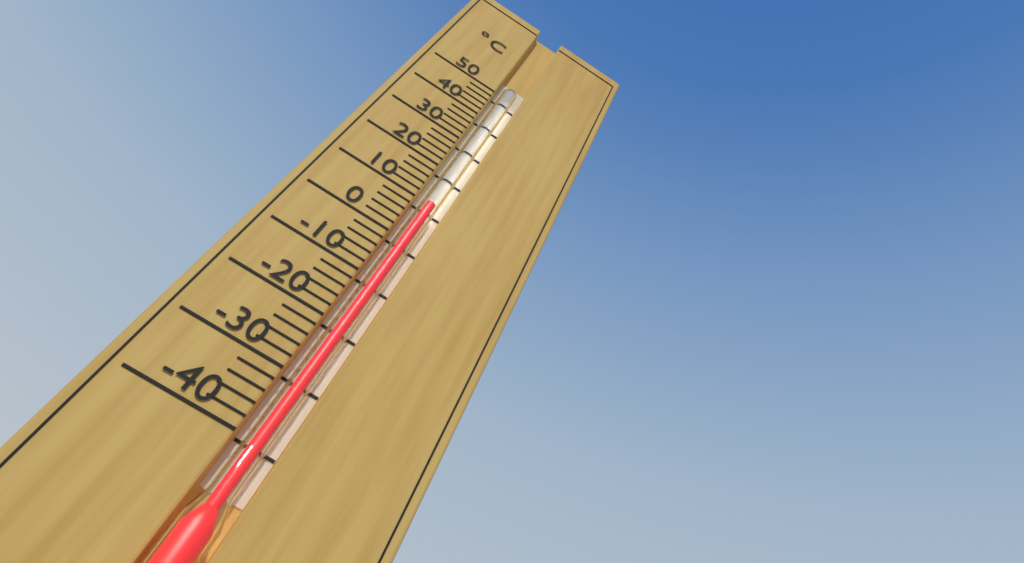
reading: 10 °C
